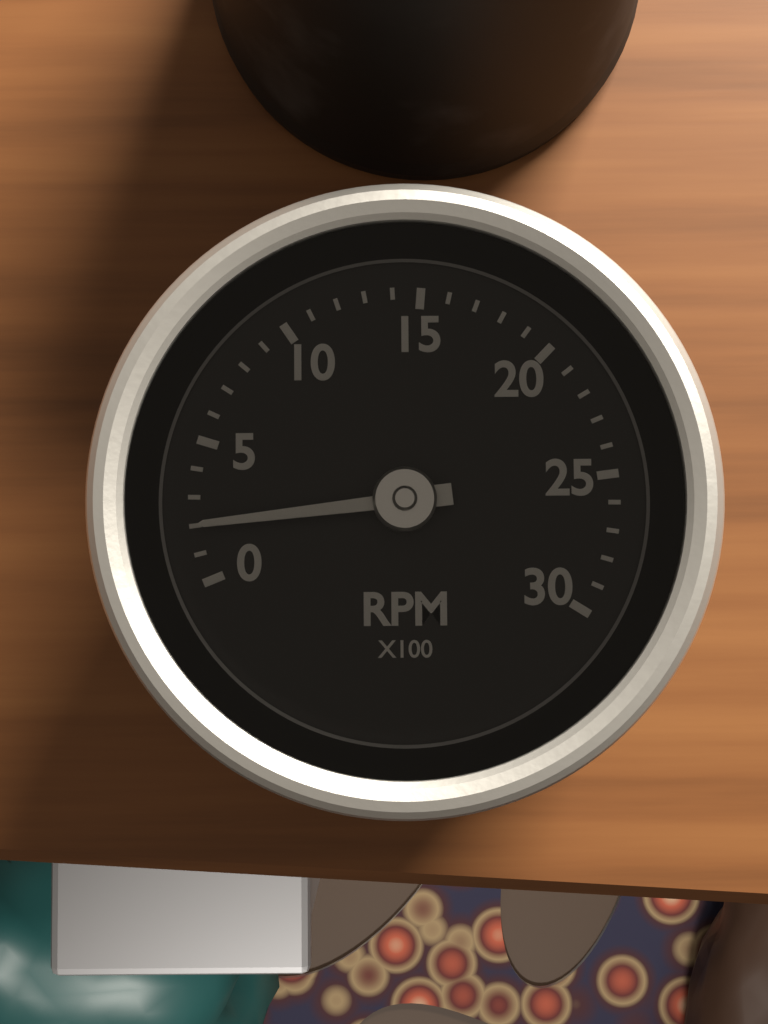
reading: 2 RPM x100
